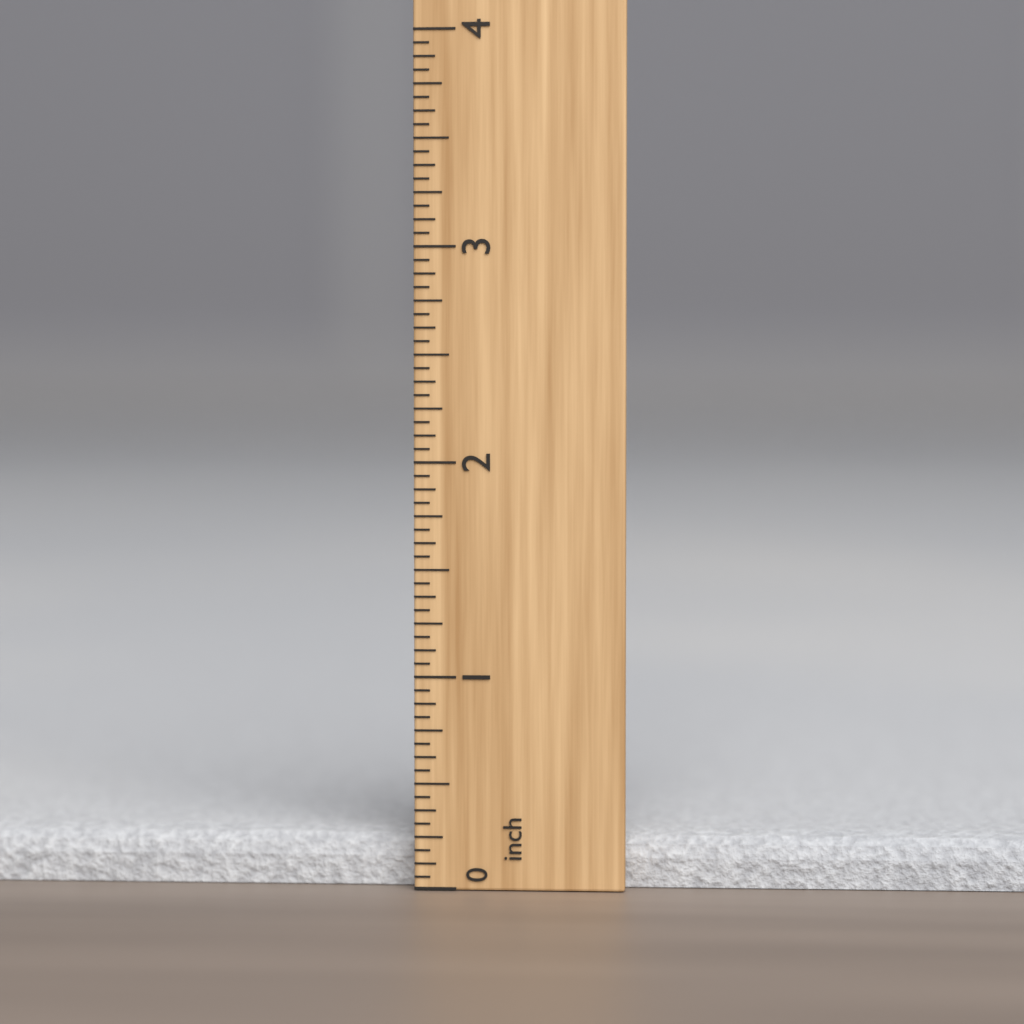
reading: 0.2500 inch
